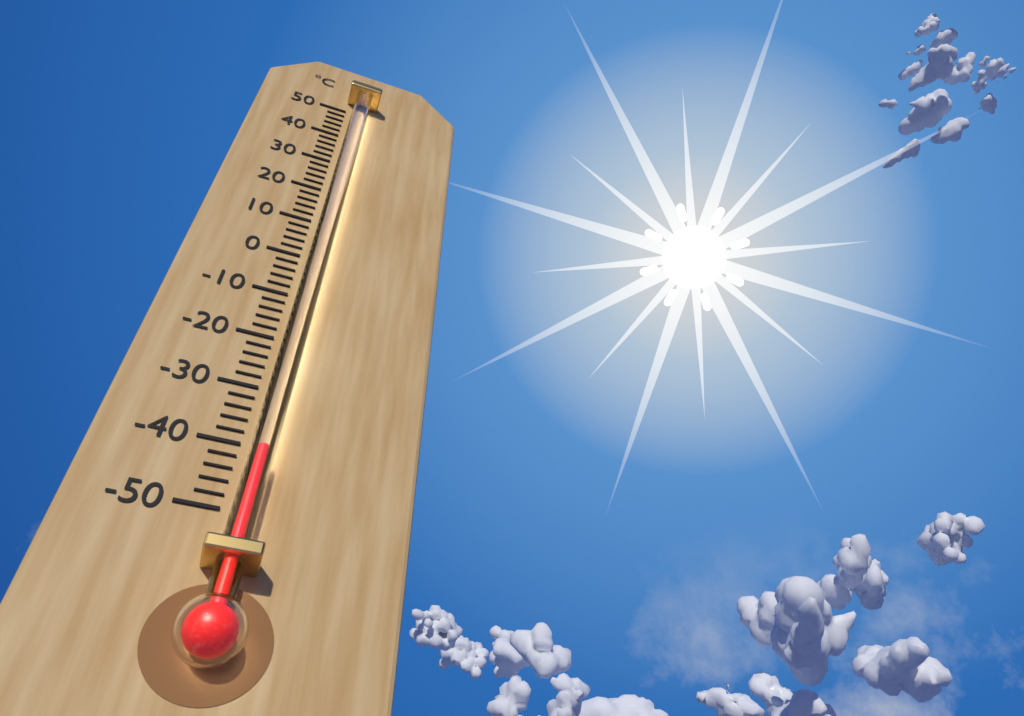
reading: -42 °C
